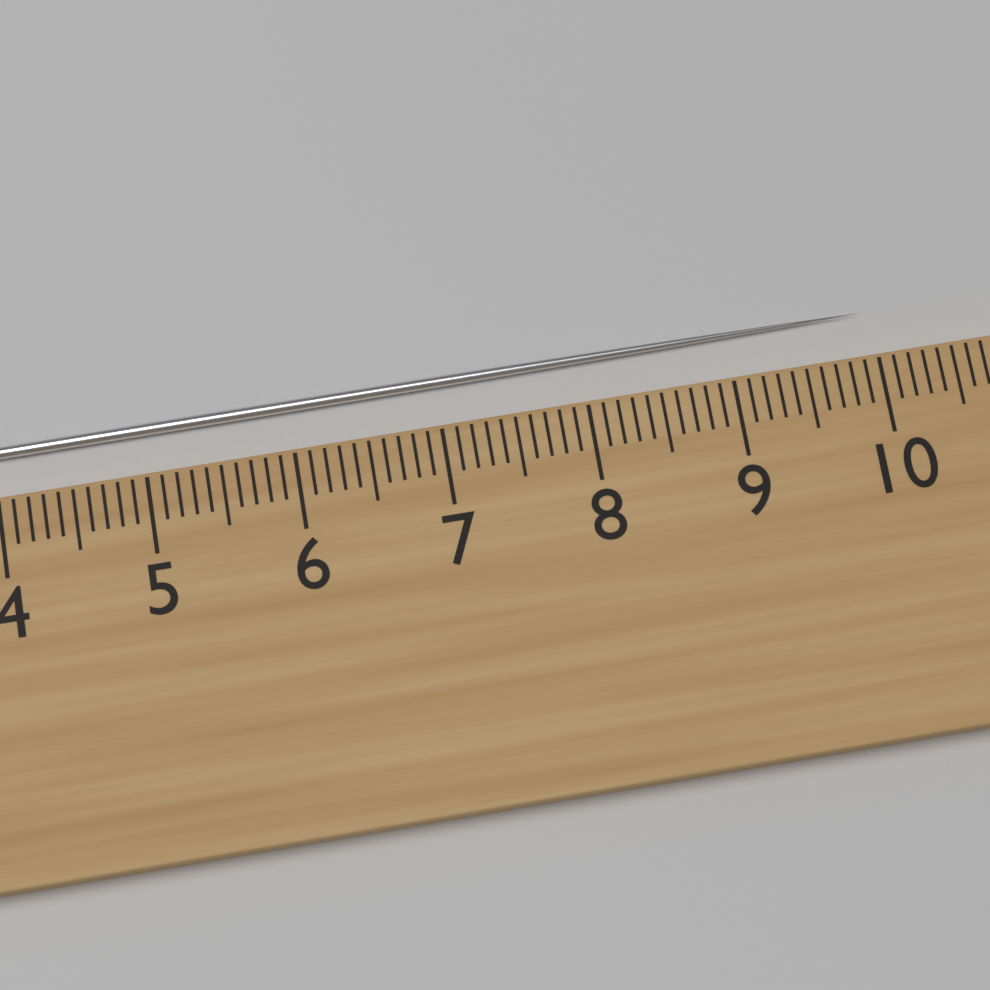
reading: 10.0 cm
